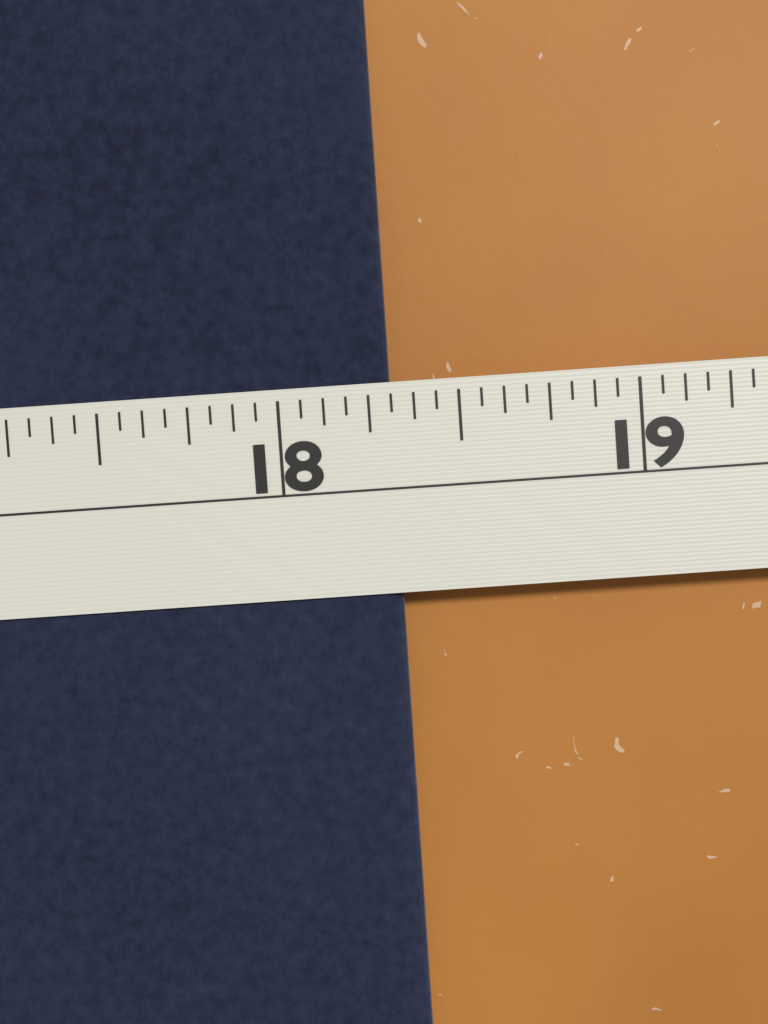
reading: 18.3125 in
